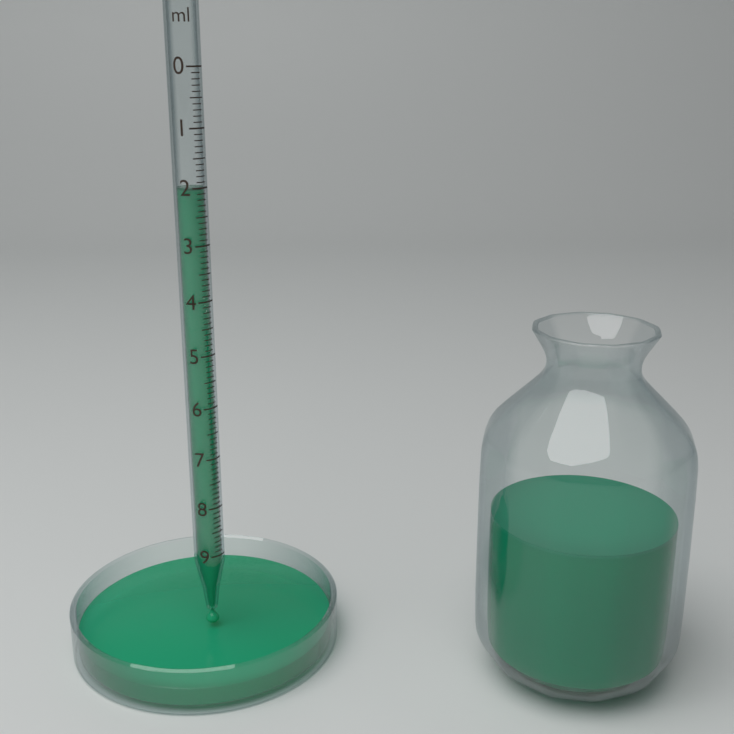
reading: 2.0 ml
